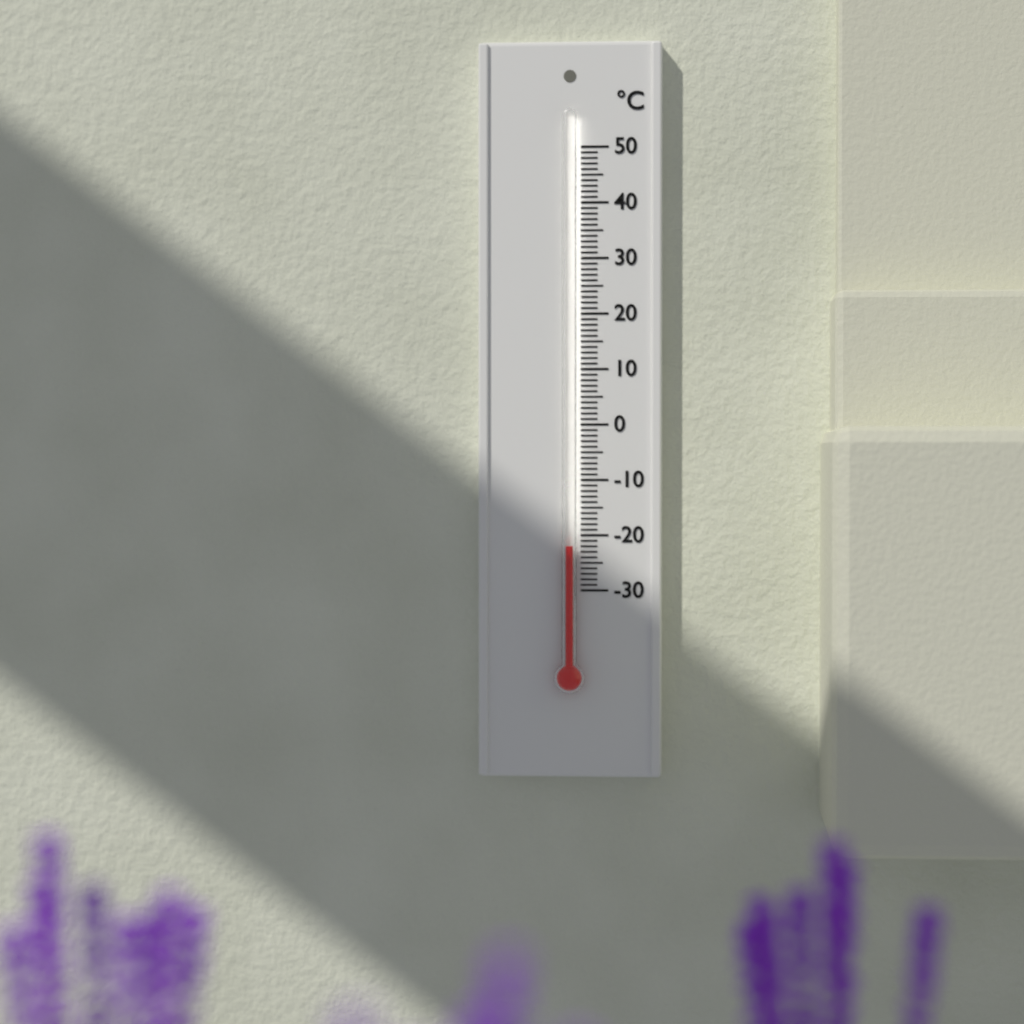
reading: -22 °C
